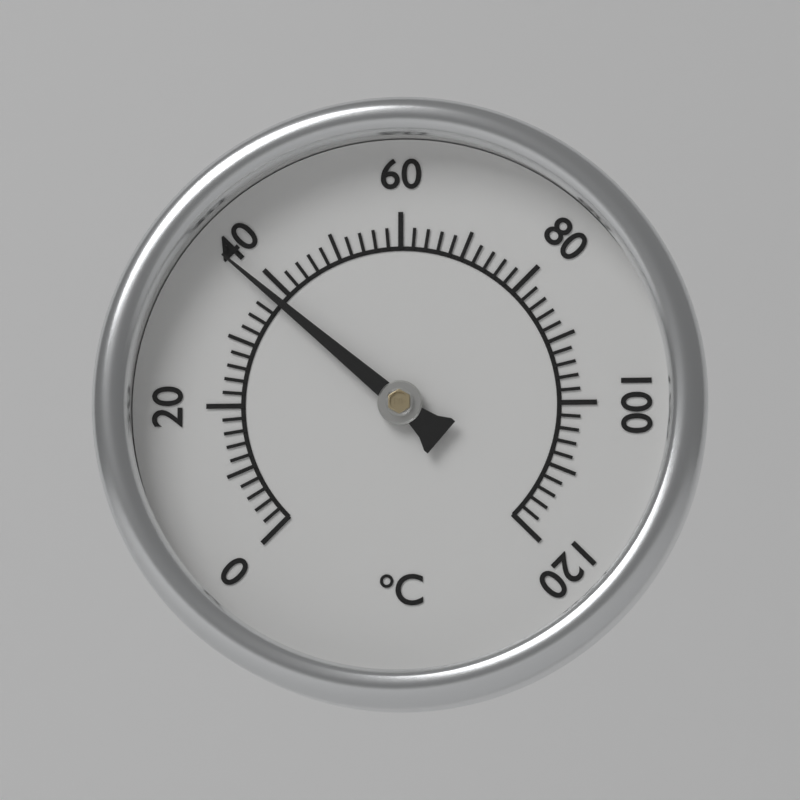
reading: 38 °C
